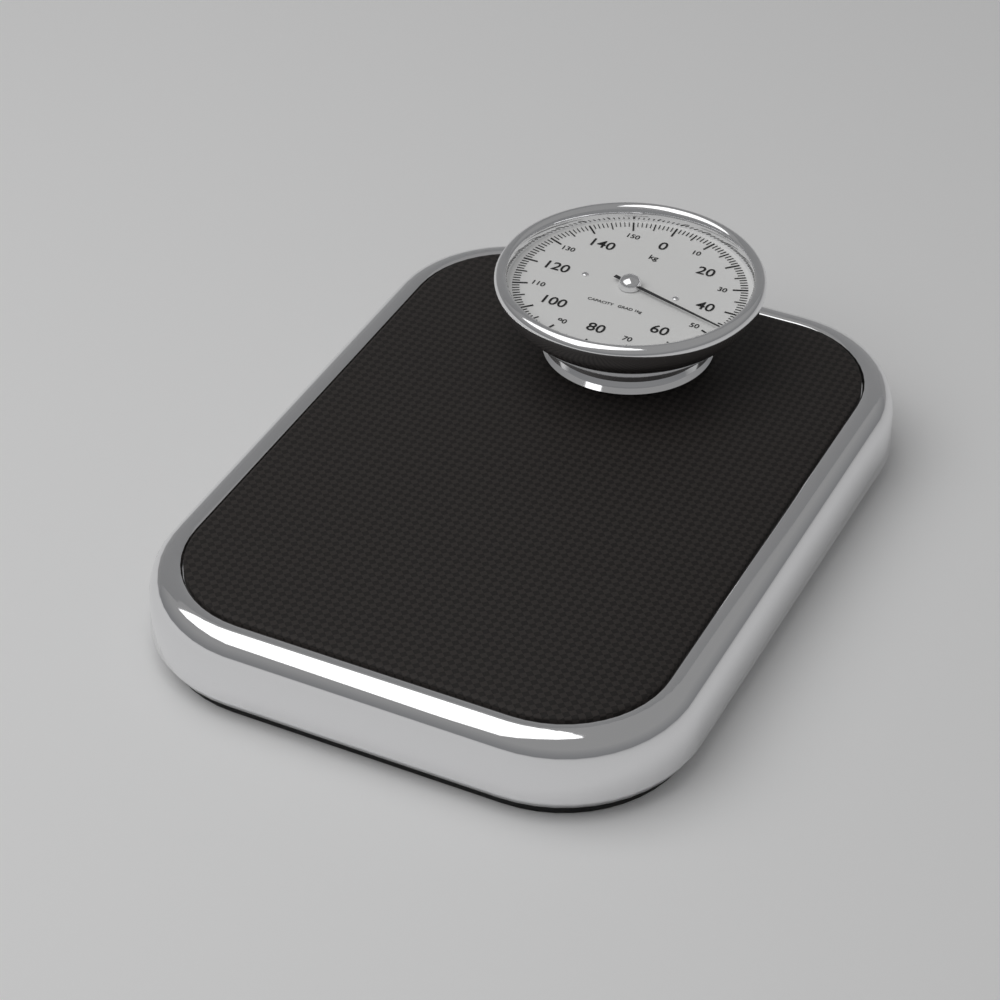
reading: 47 kg
